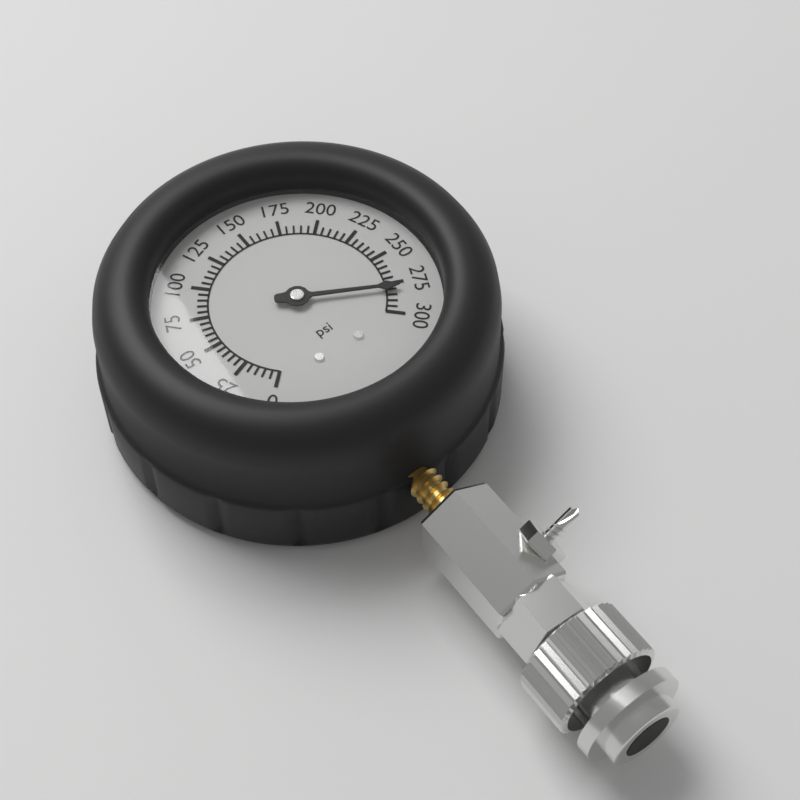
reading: 280 psi
